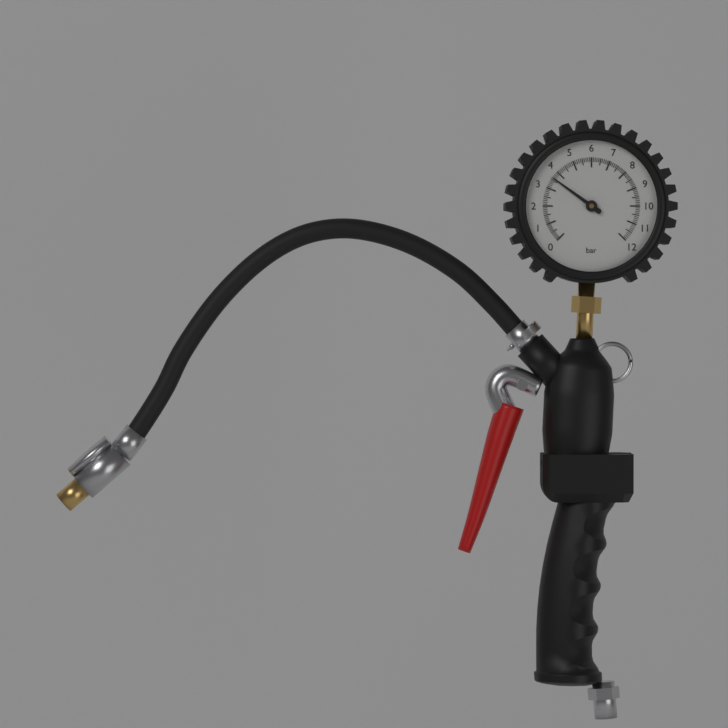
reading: 3.6 bar
